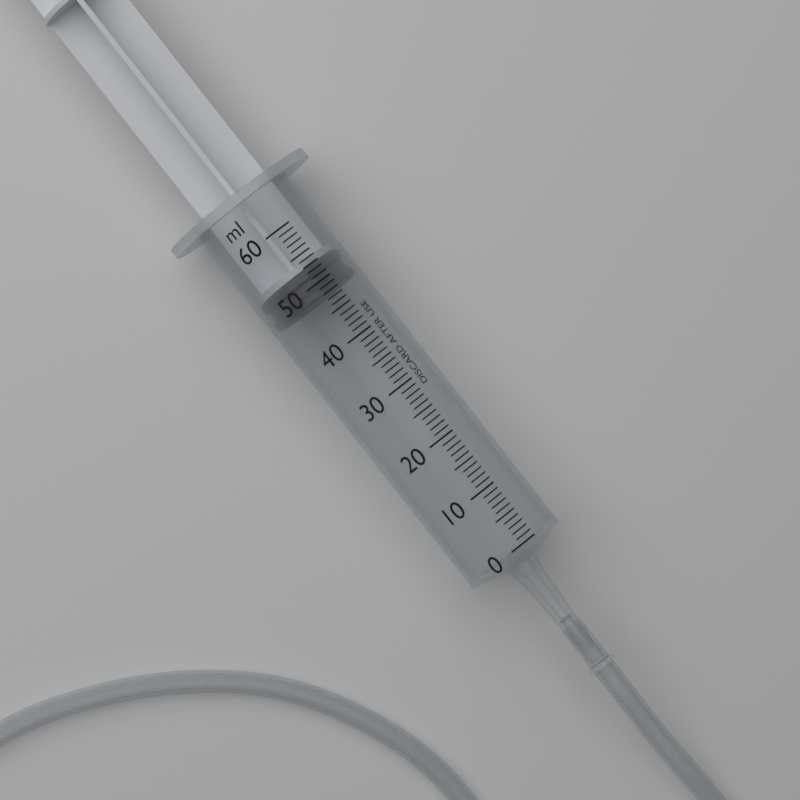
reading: 48 ml
